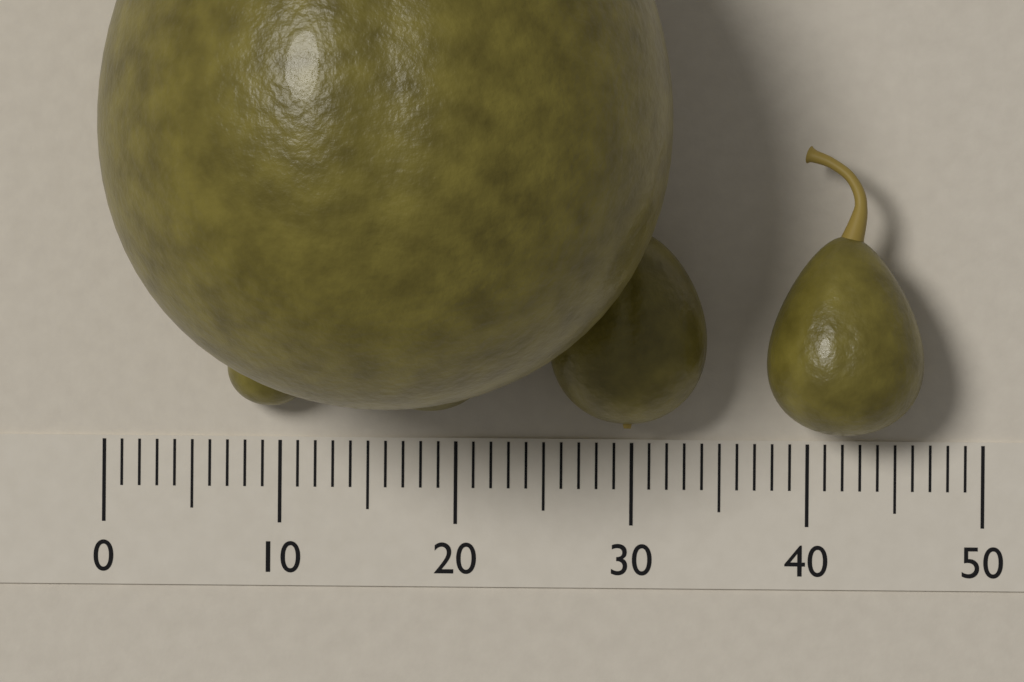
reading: 32 (no unit)
